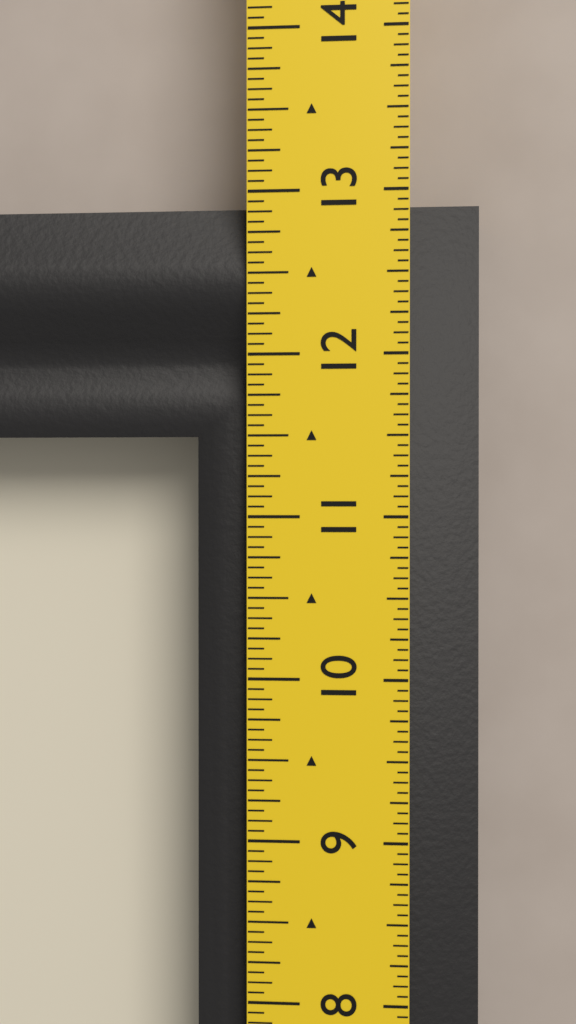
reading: 12.9375 in
